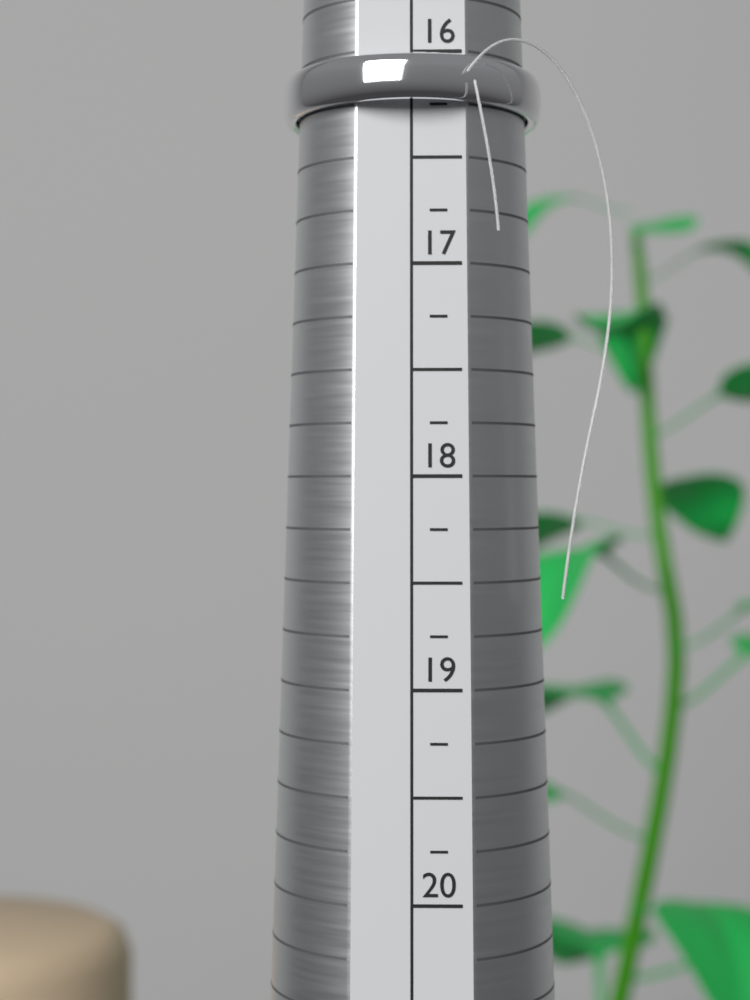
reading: 16.25 (no unit)
